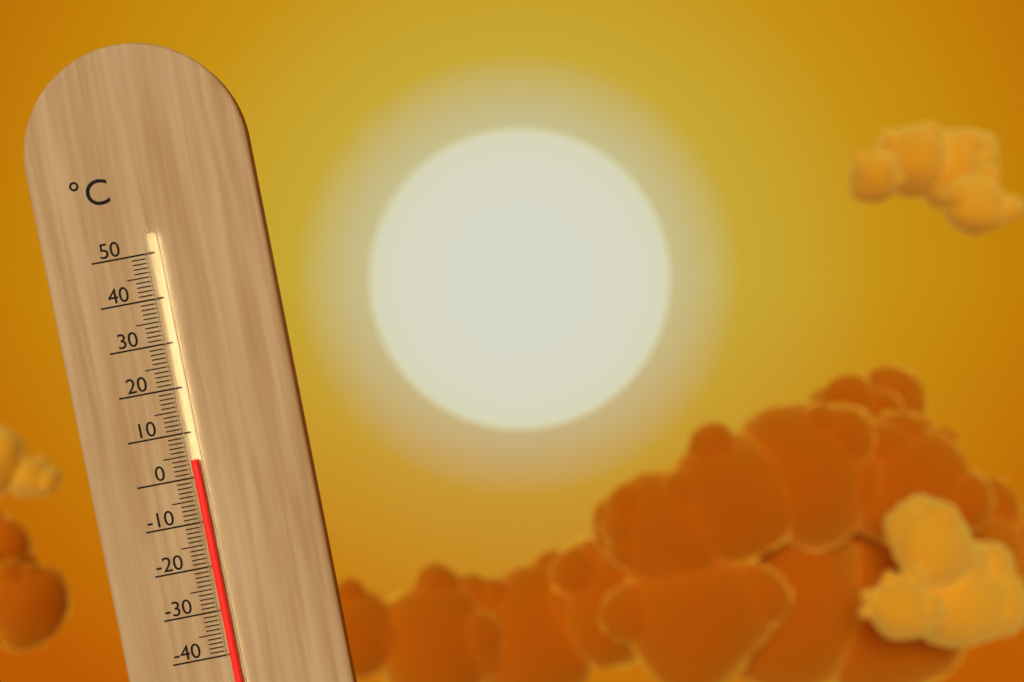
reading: 4 °C
